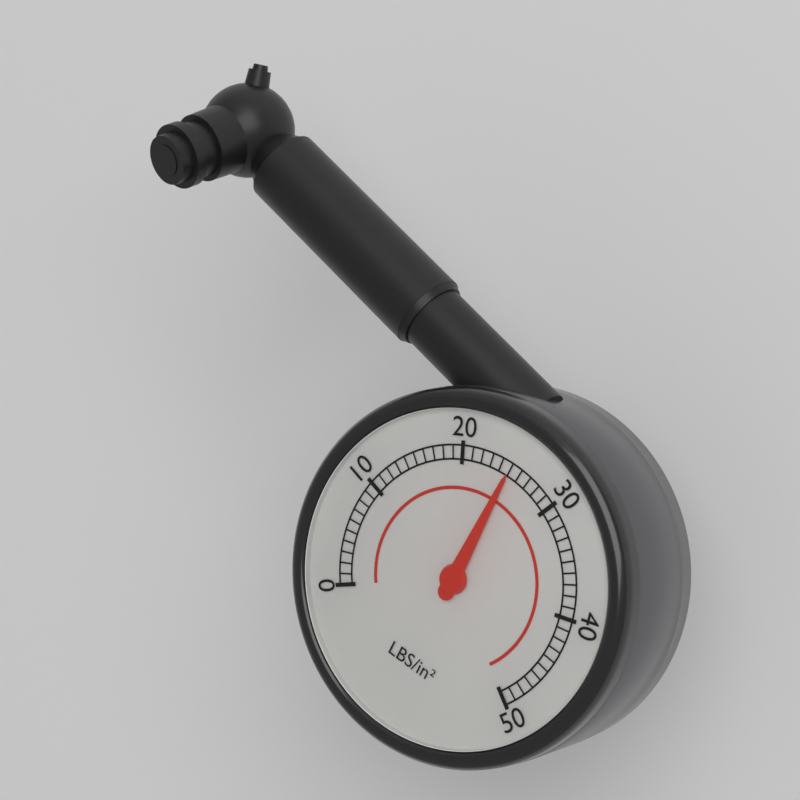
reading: 25 psi
